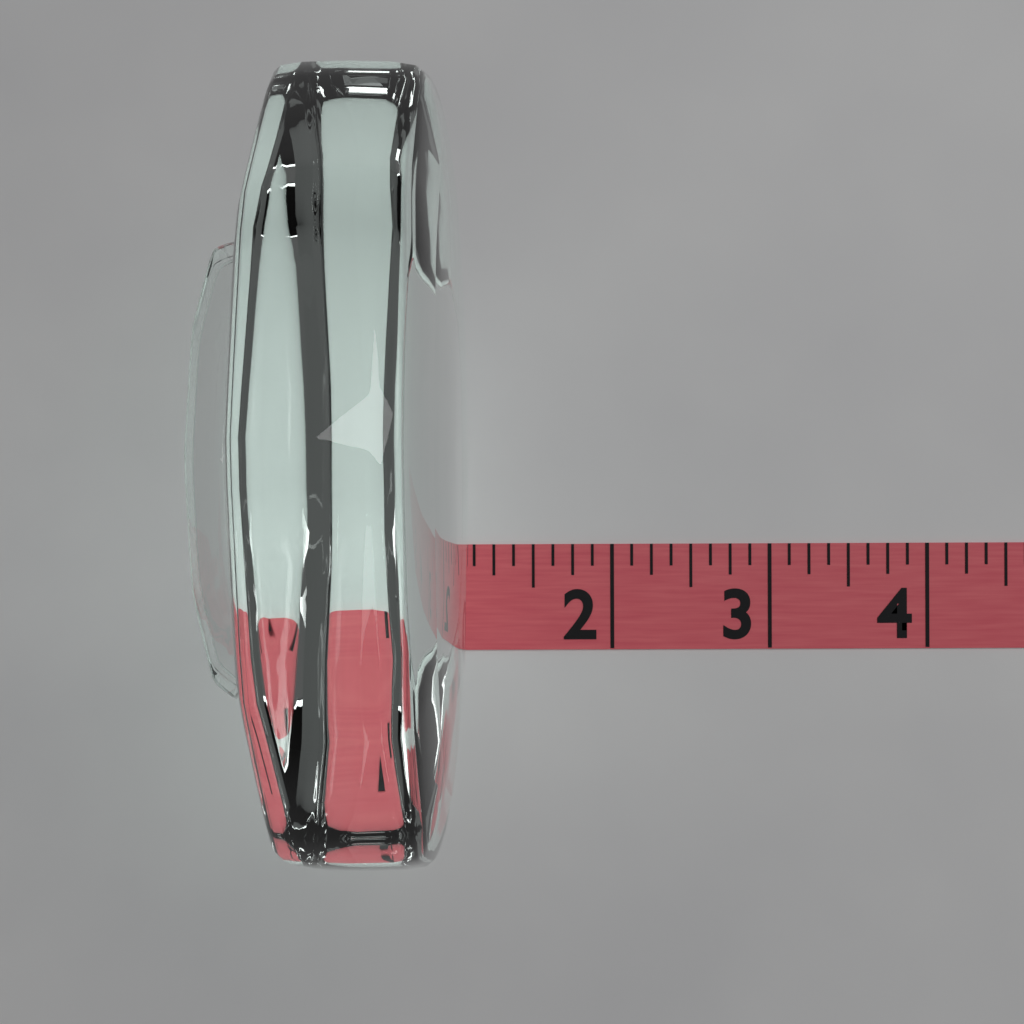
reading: 1.125 (no unit)
